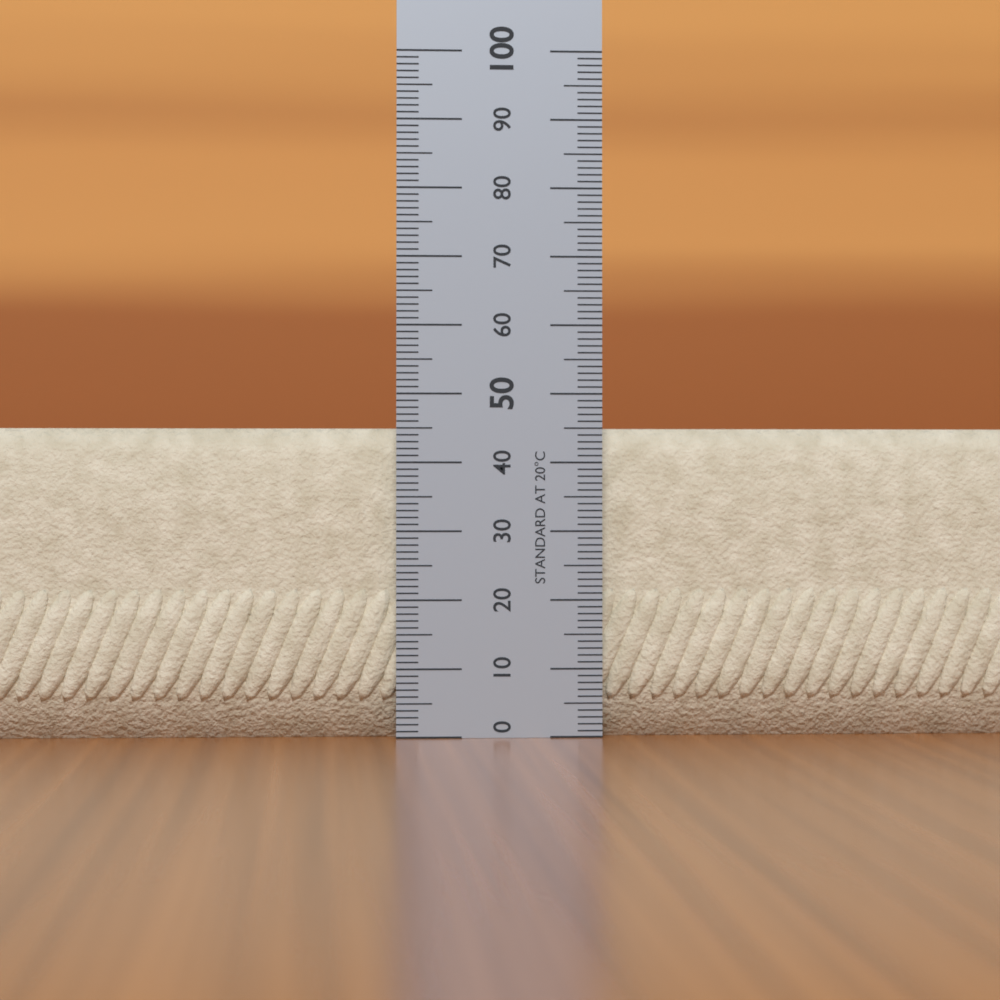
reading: 45 (no unit)
